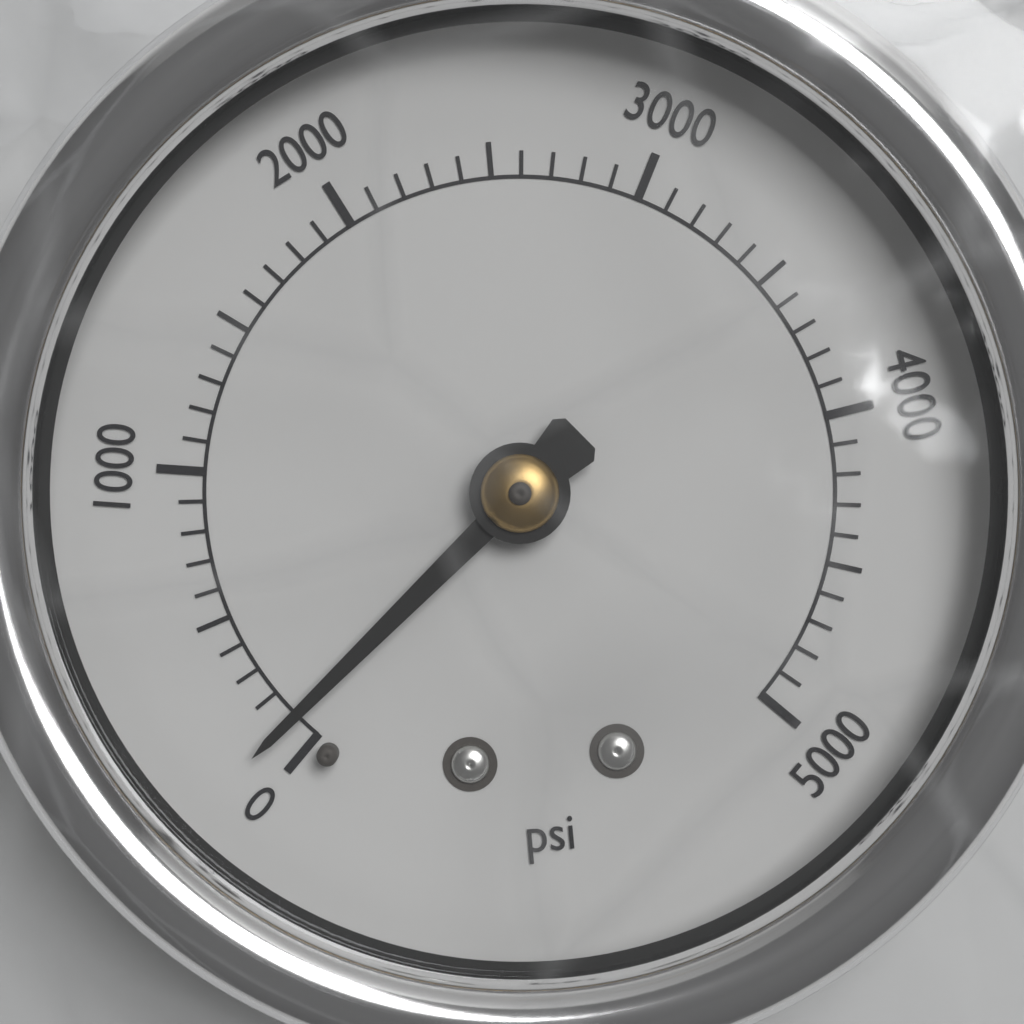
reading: 100 psi
